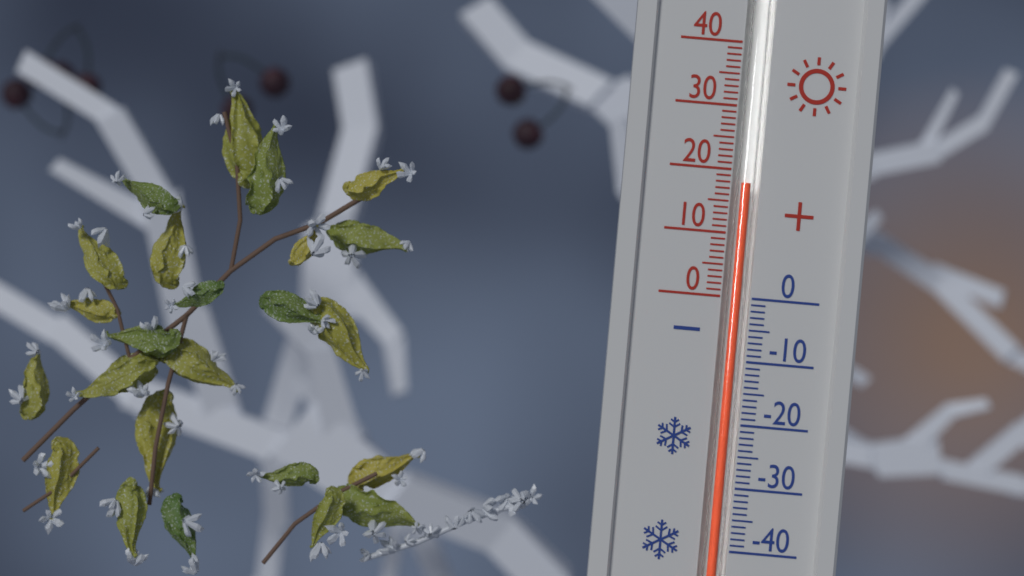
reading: 18 (no unit)
